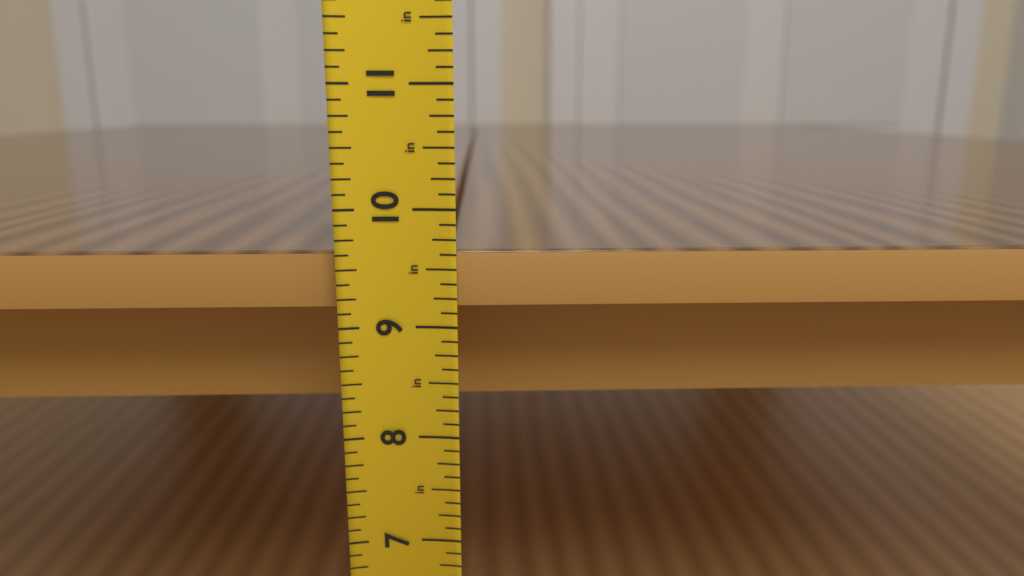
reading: 9.625 in
